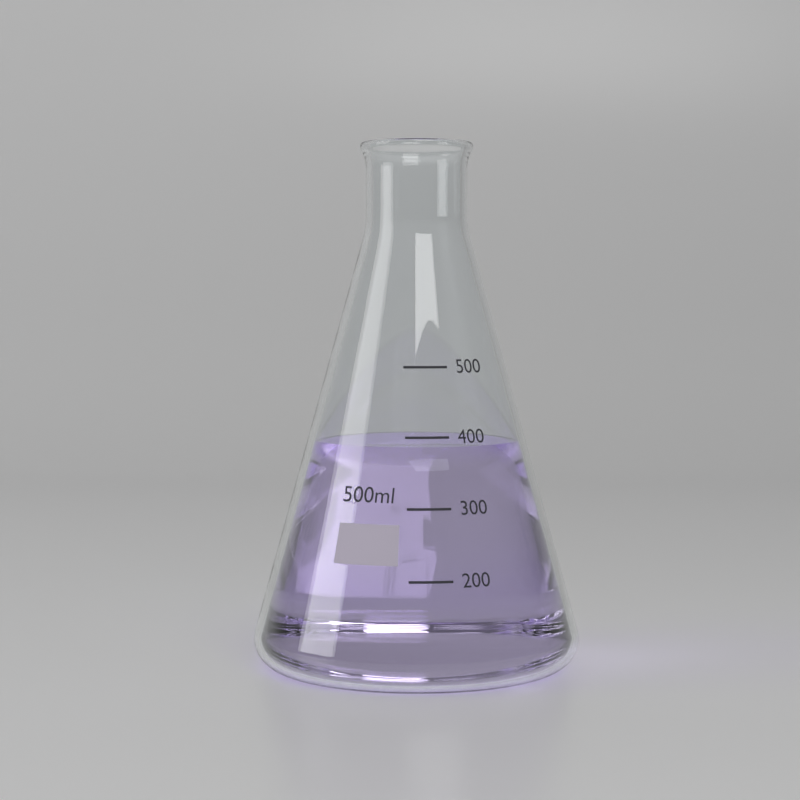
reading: 385 ml
